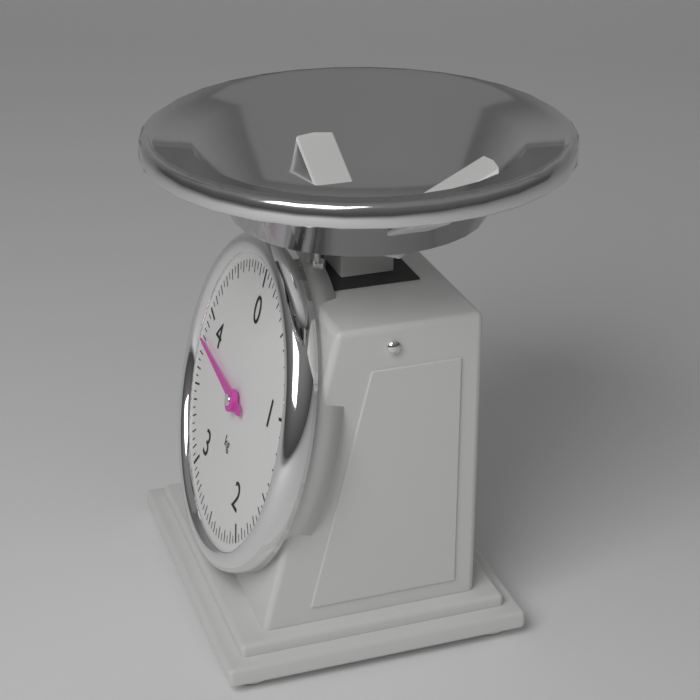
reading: 3.80 kg
